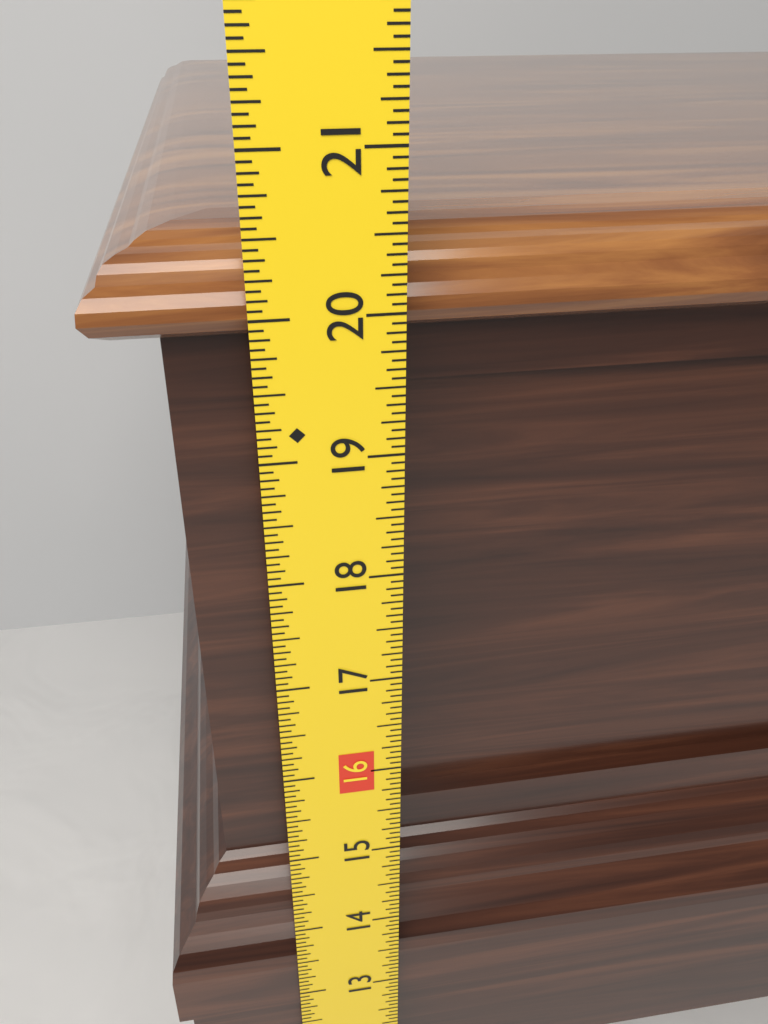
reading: 20.4375 in
